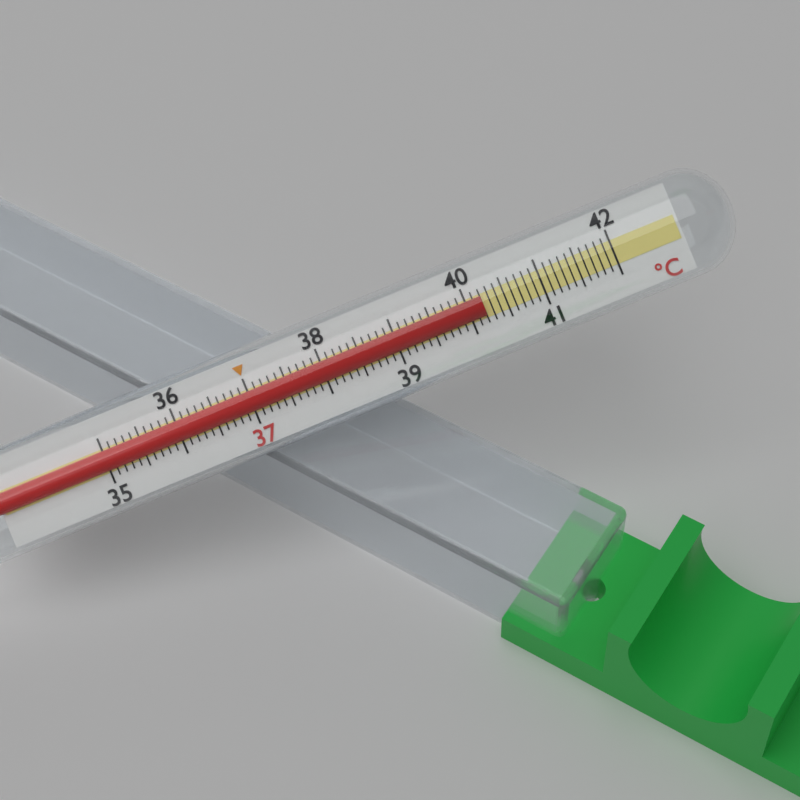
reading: 40.2 °C
